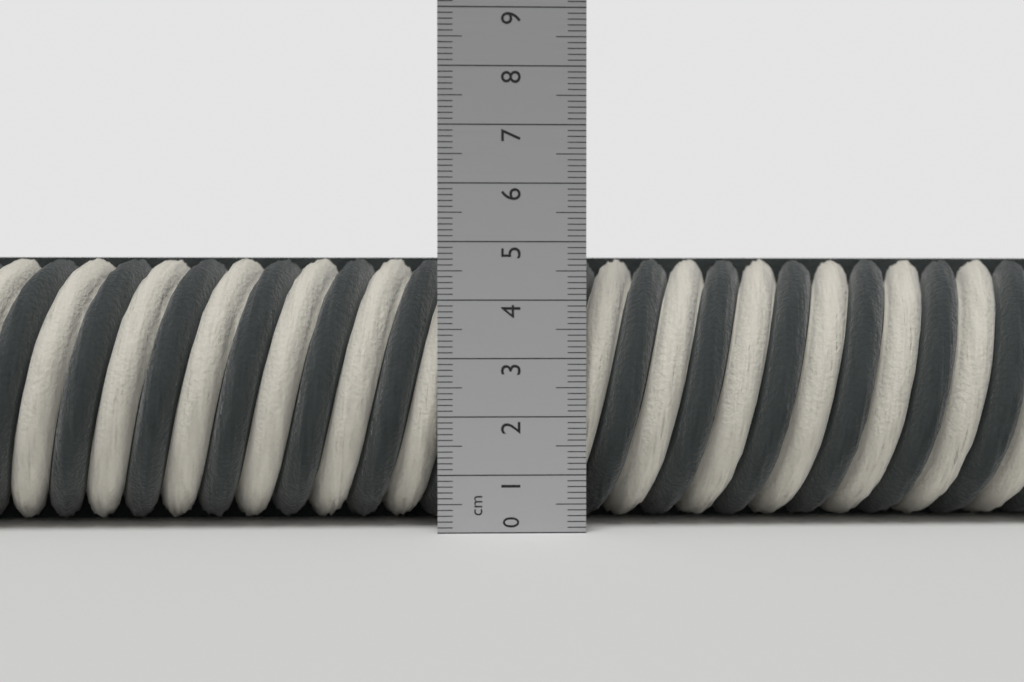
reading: 4.8 cm
